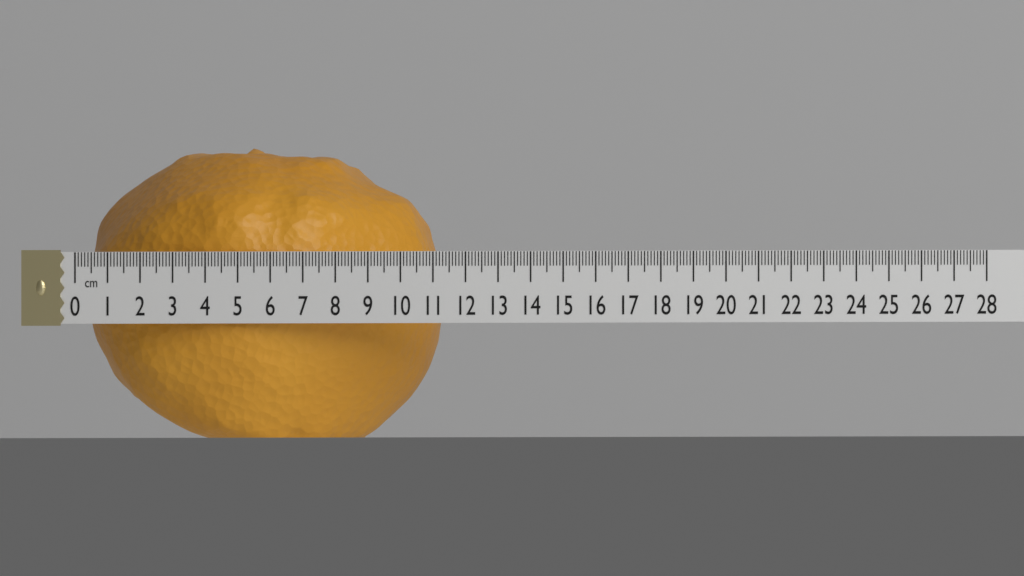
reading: 10.9 cm
